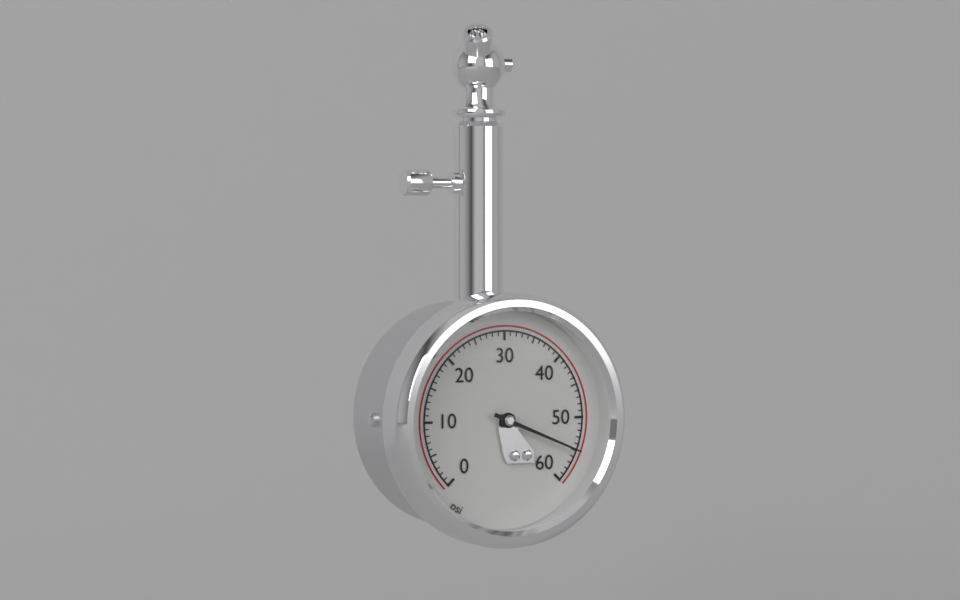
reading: 55 psi
